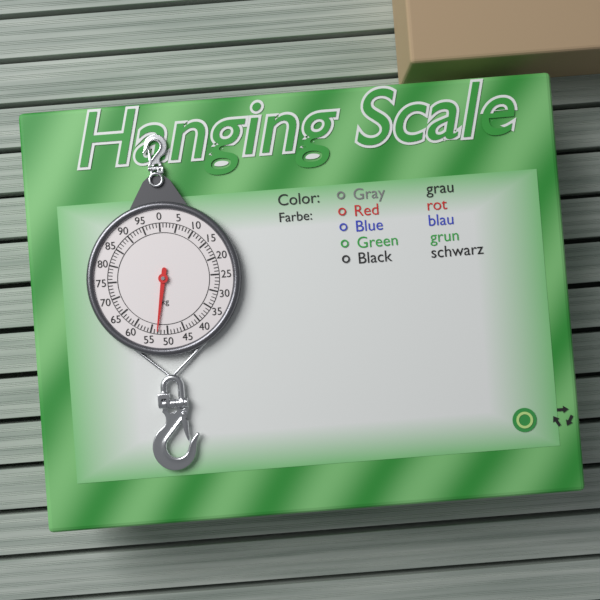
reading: 53 kg
